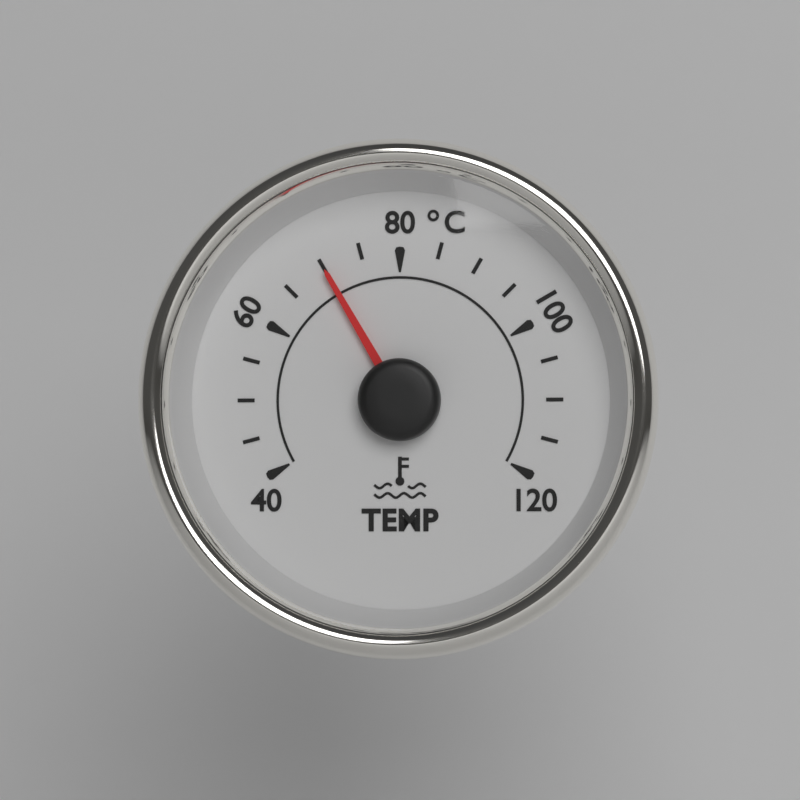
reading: 70 °C
